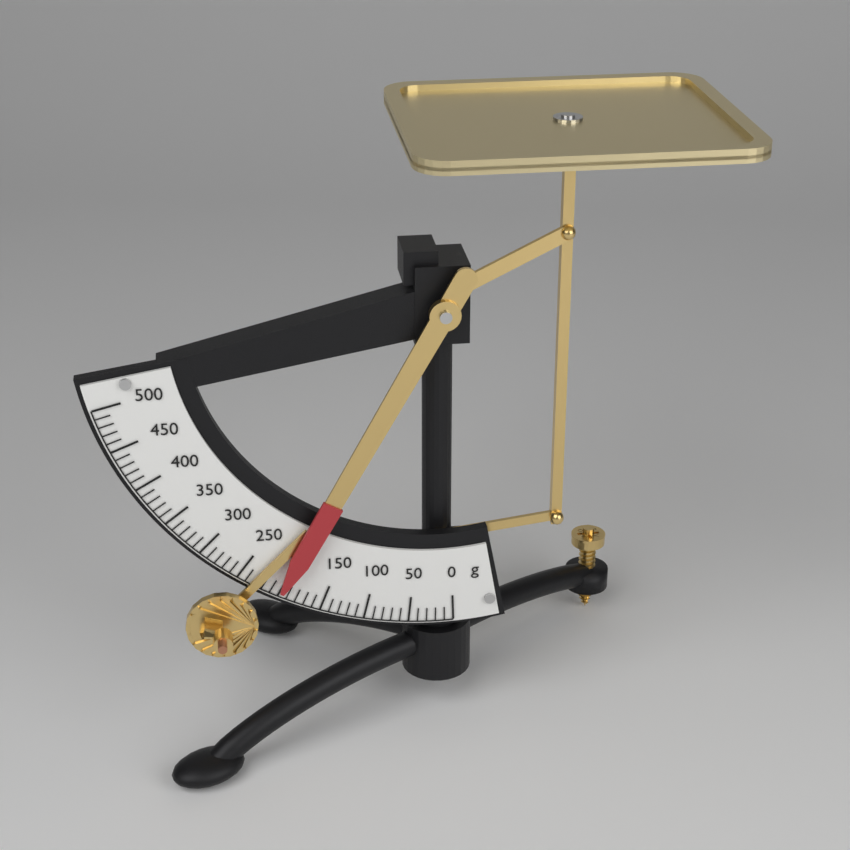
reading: 200 g
